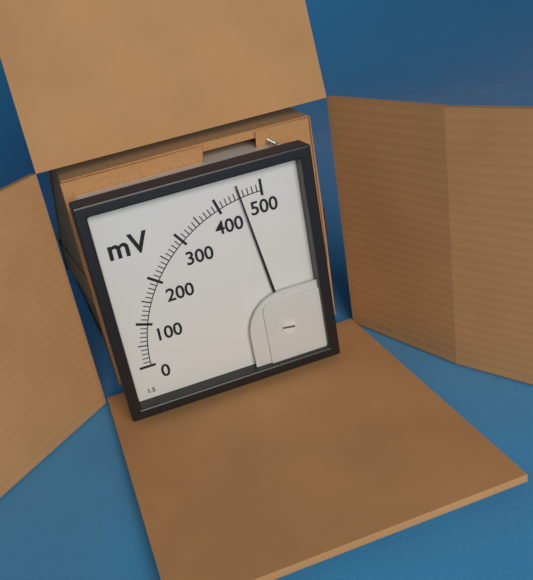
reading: 450 mV
